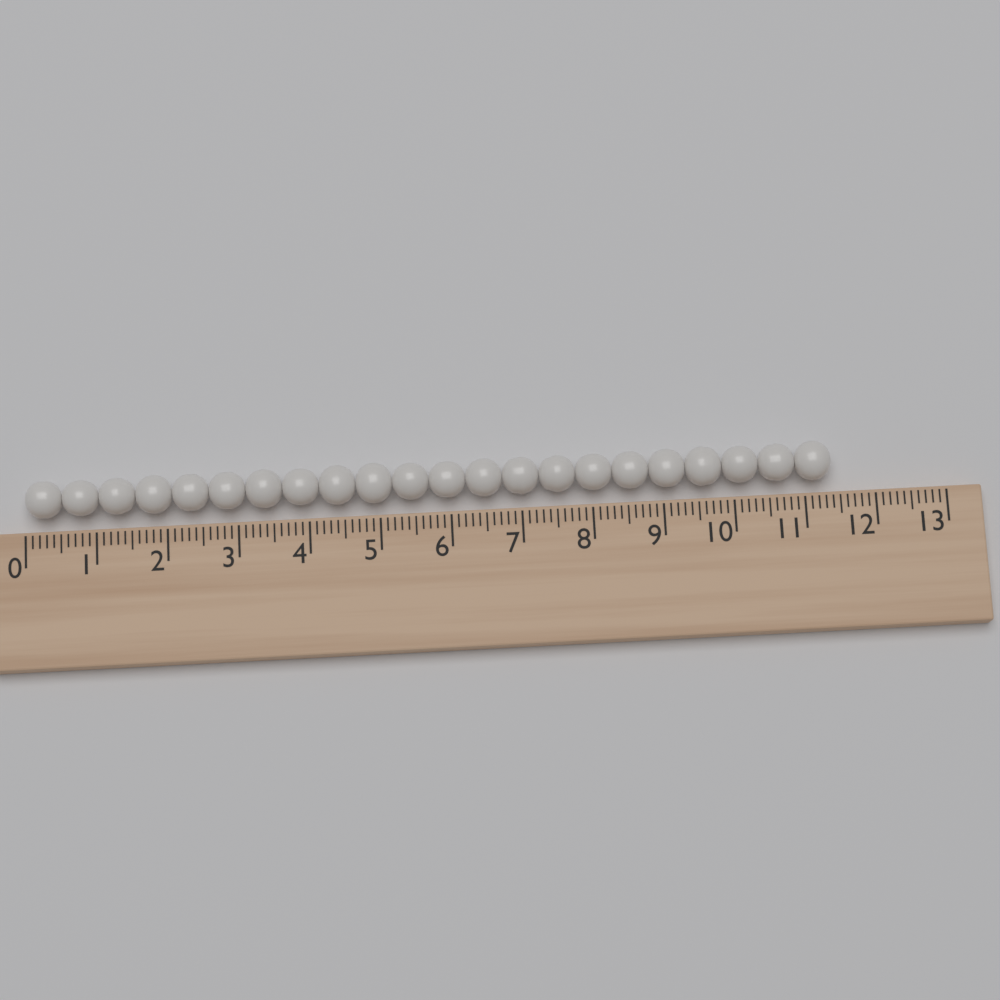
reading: 11.4 (no unit)
